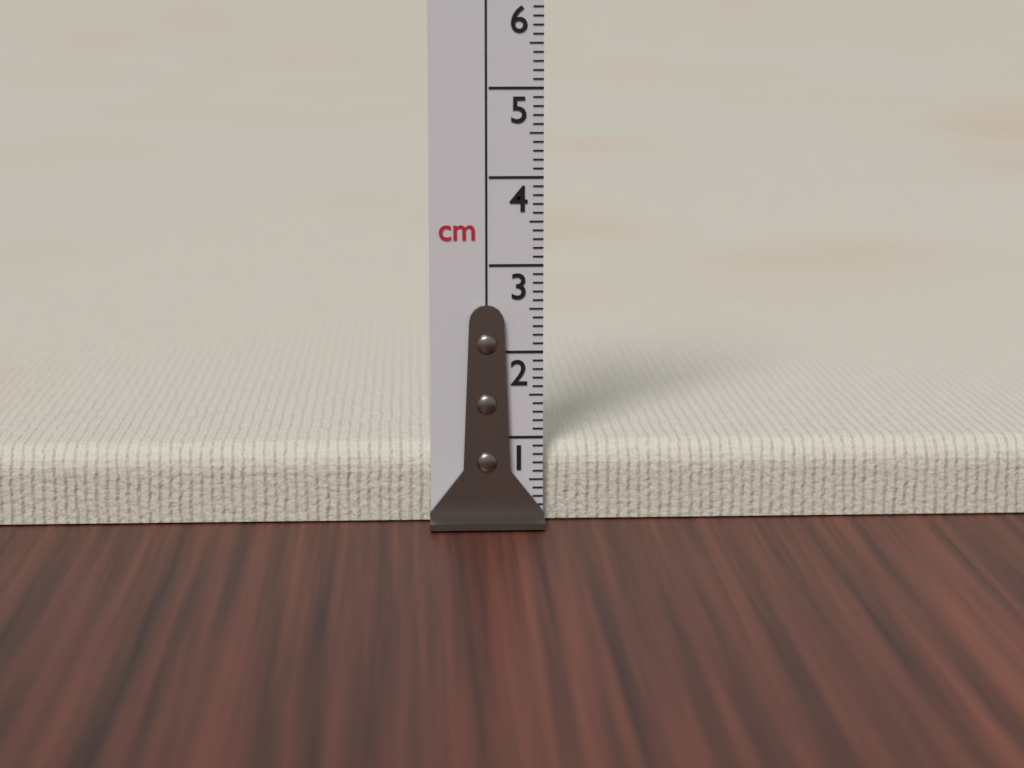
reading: 0.9 cm
